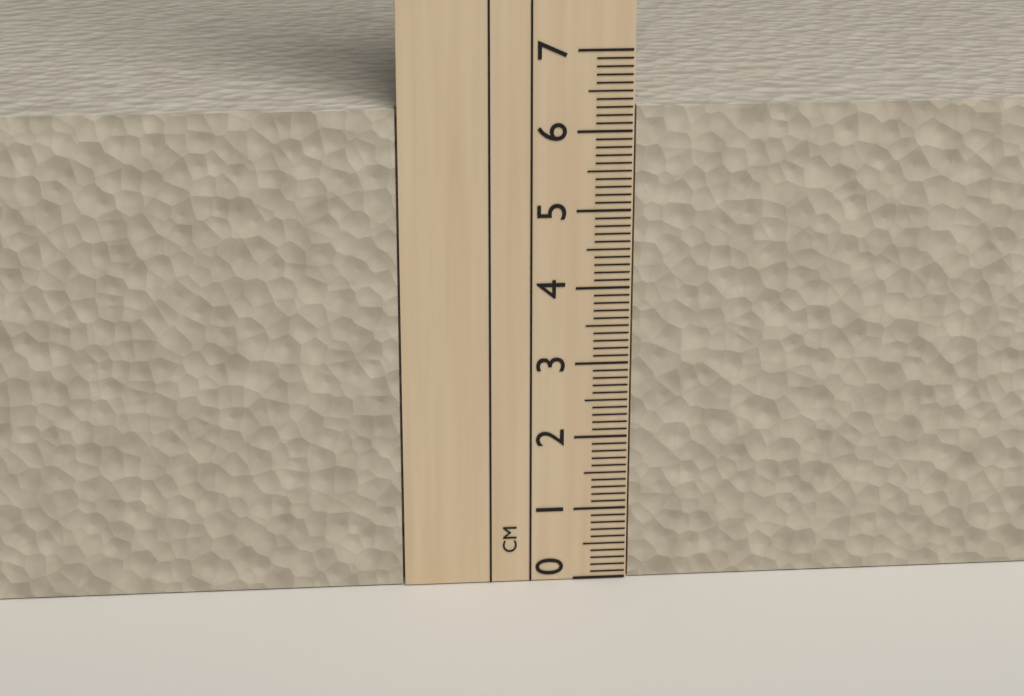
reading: 6.3 cm
